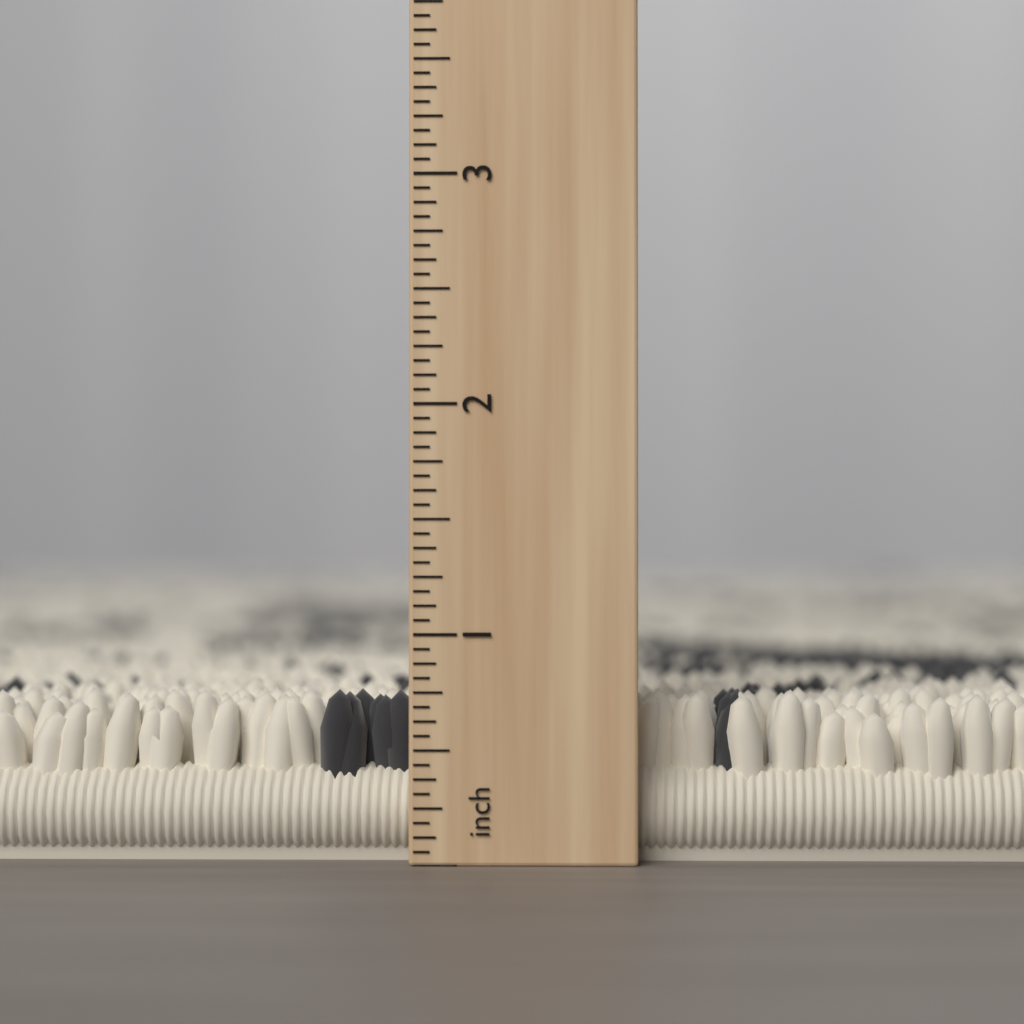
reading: 0.7500 inch
